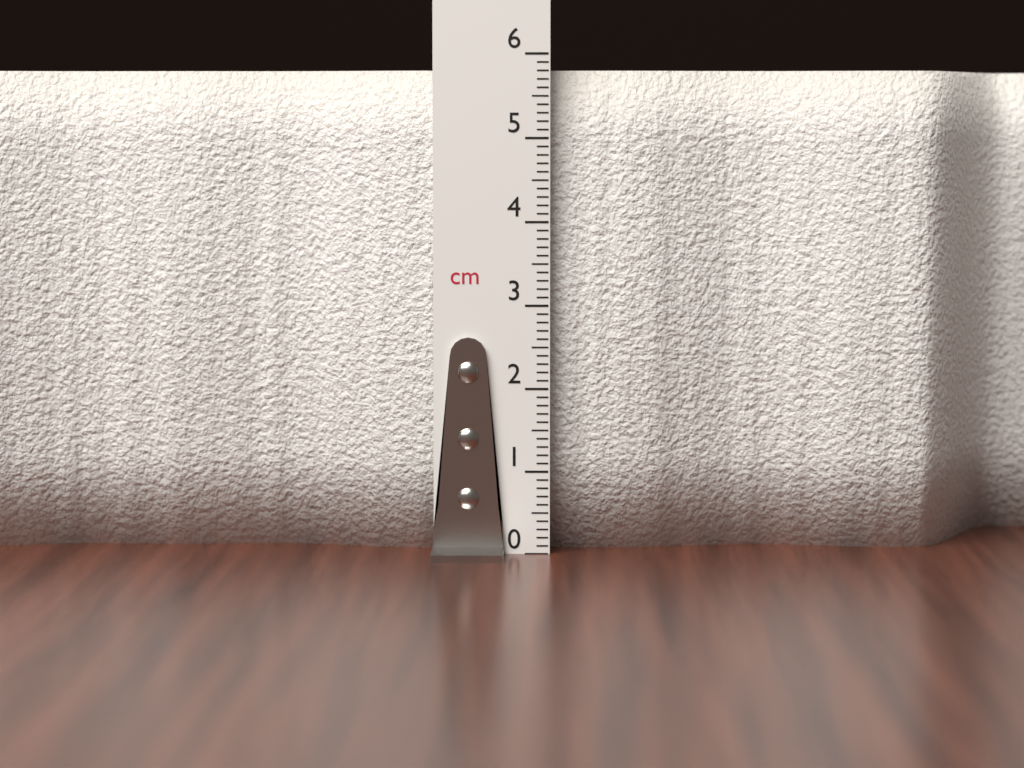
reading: 5.8 cm
